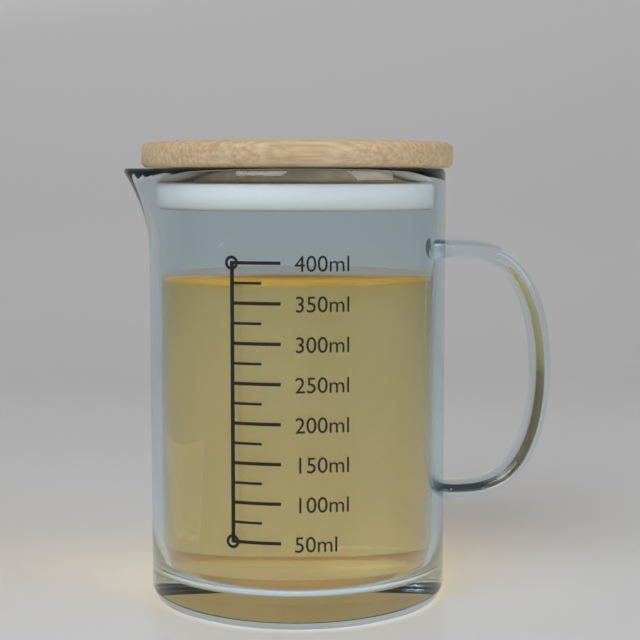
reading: 375 ml
